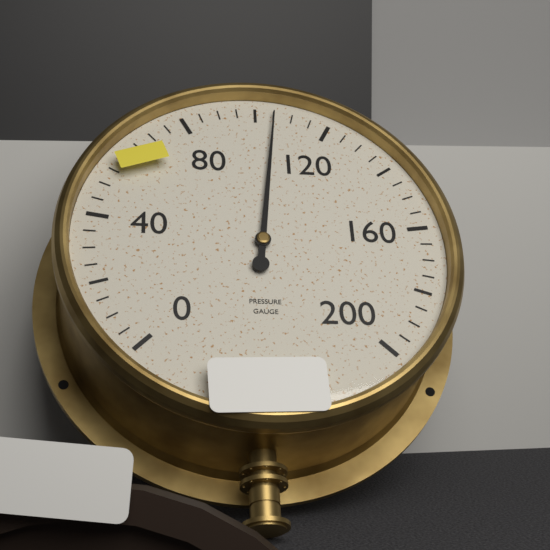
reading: 105 (no unit)
